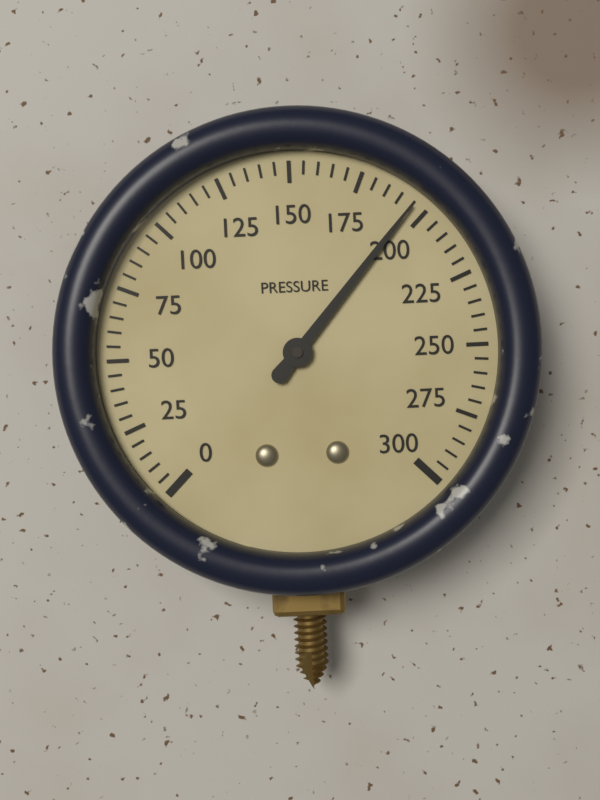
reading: 195 (no unit)
